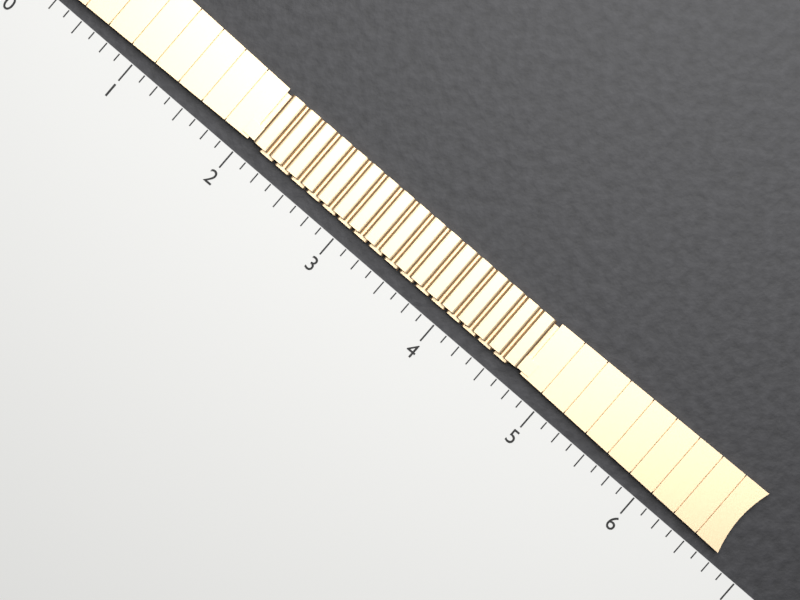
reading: 6.750 (no unit)
